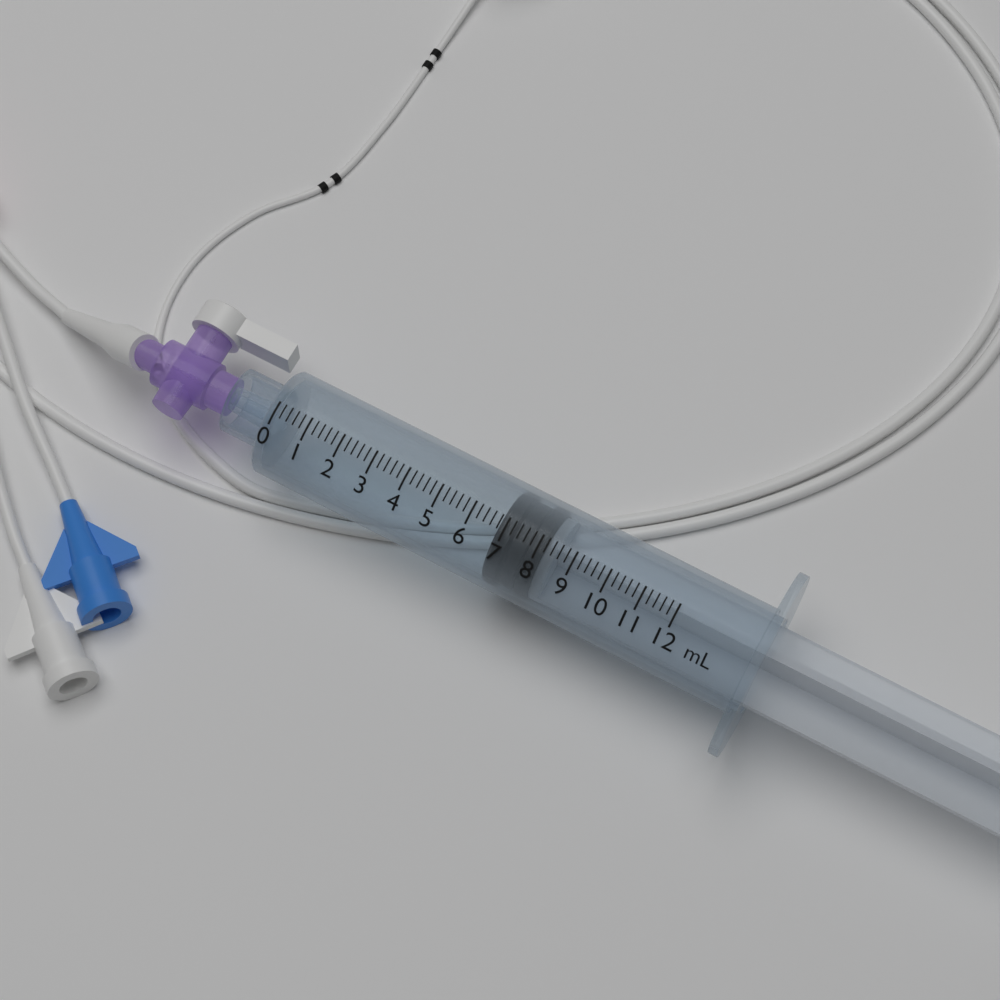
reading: 6.8 mL
